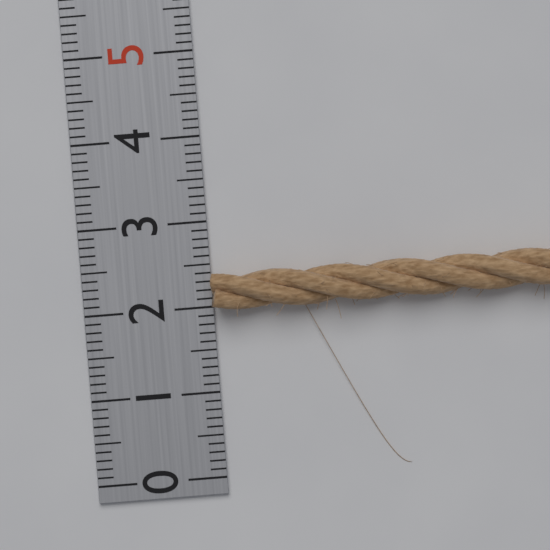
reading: 2.4 (no unit)
